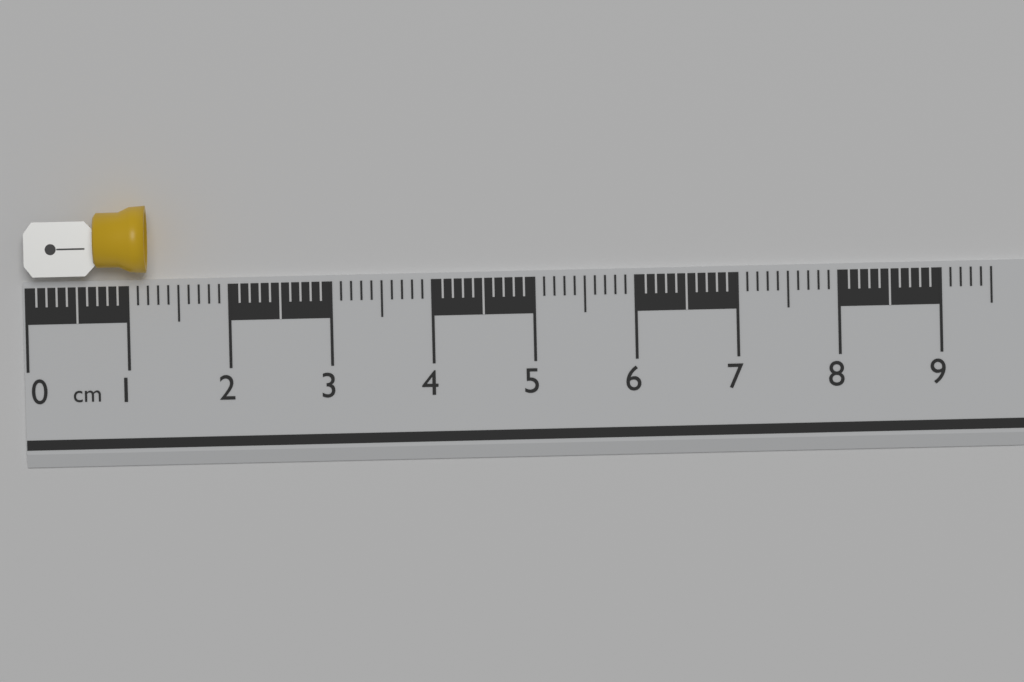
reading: 1.2 cm
